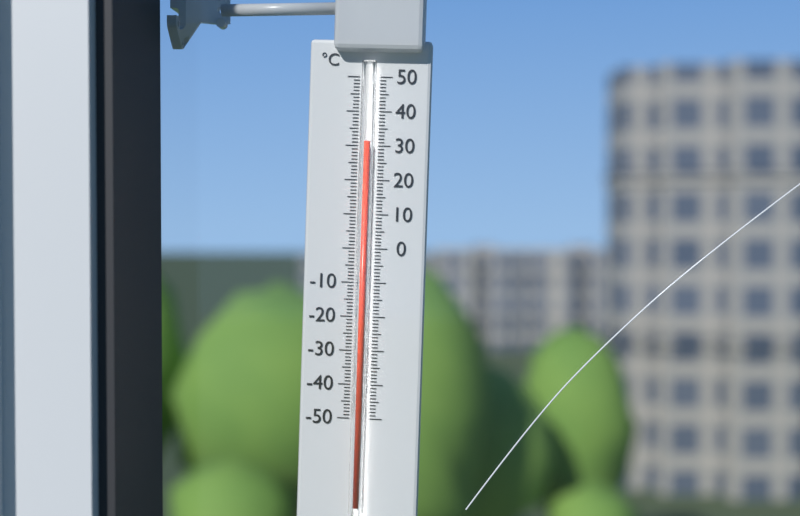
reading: 31 °C
